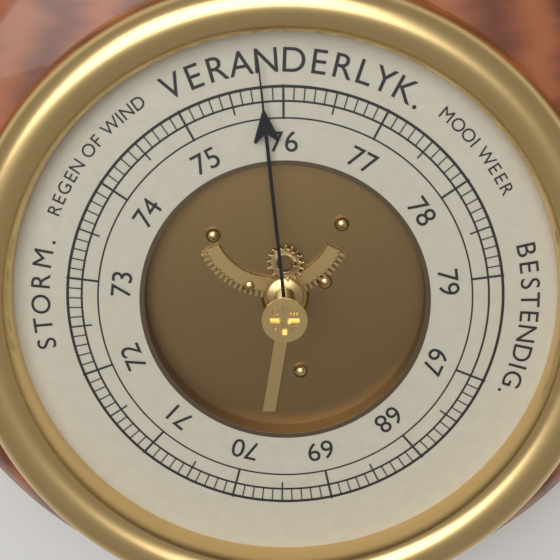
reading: 75.8 (no unit)
